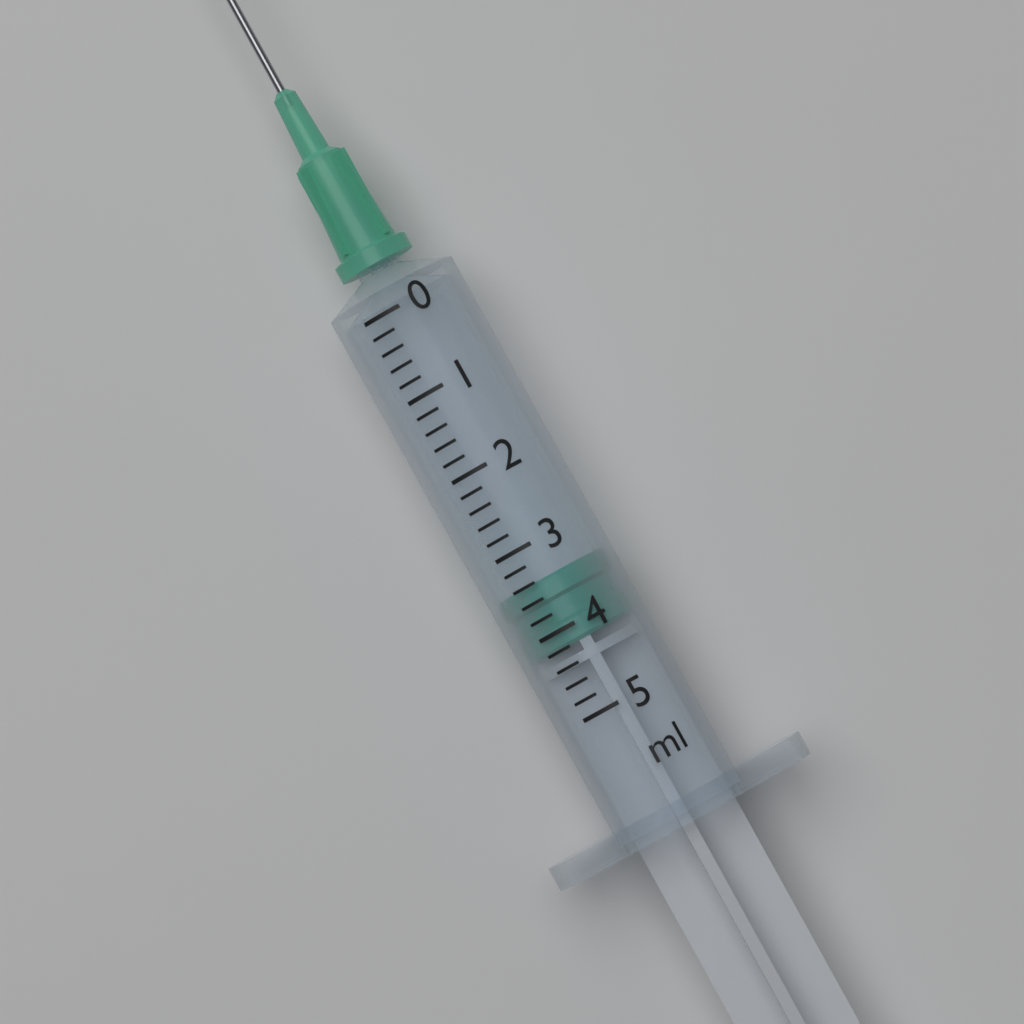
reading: 3.4 ml
